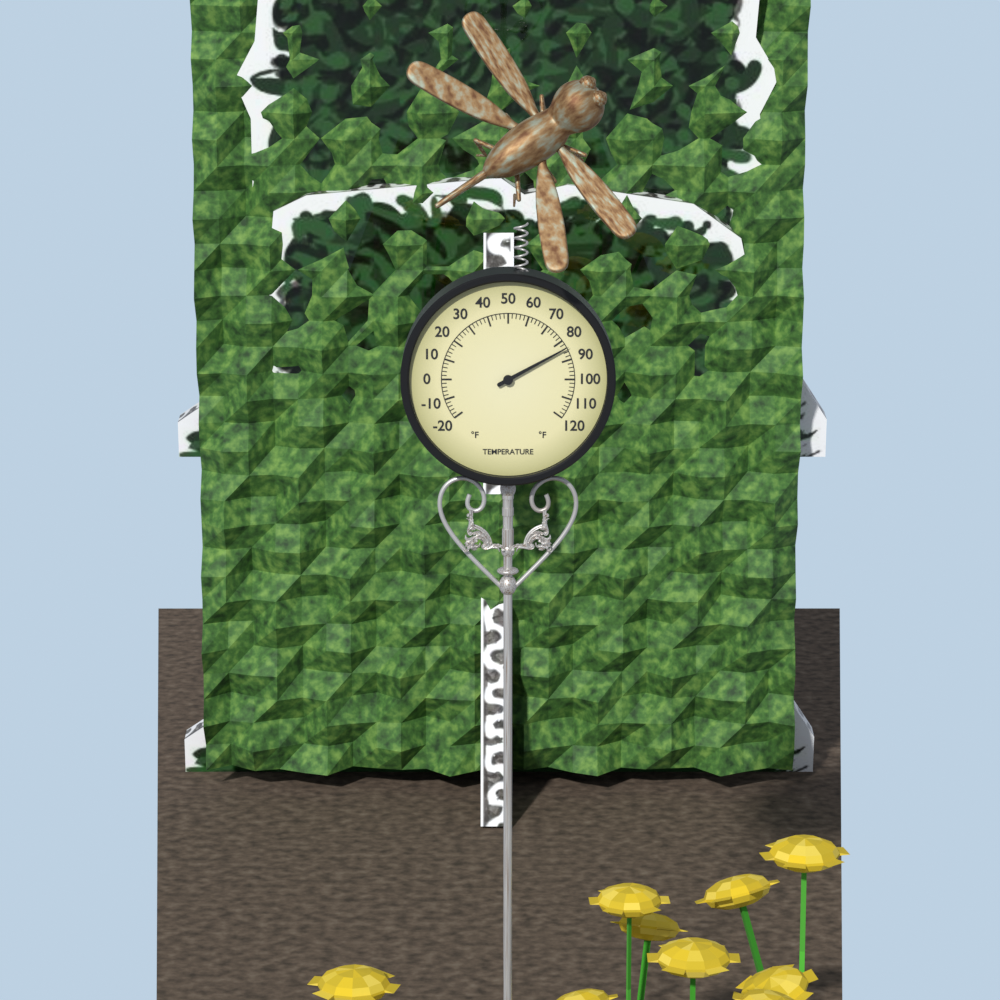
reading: 84 °F
